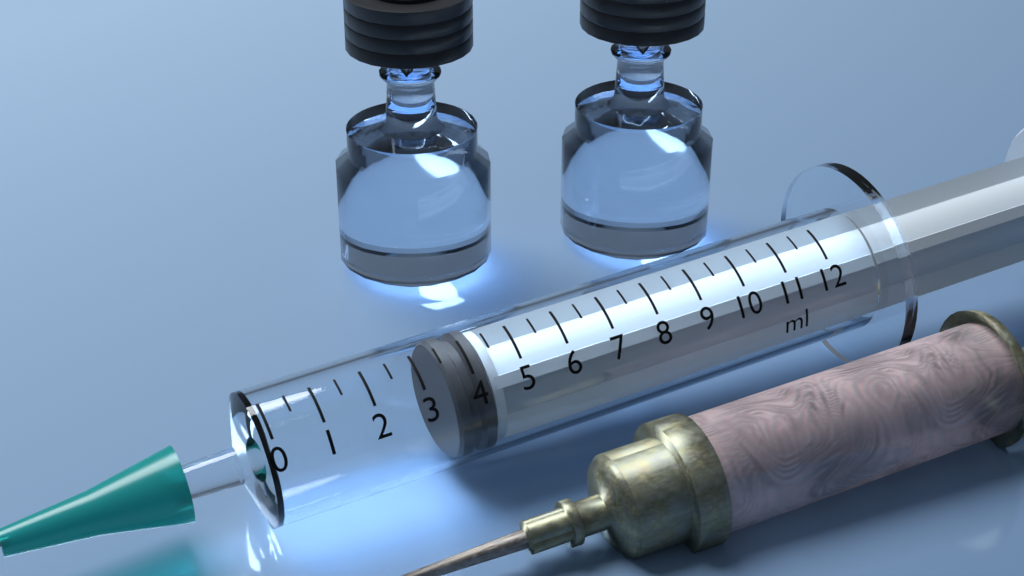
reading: 3.5 ml
